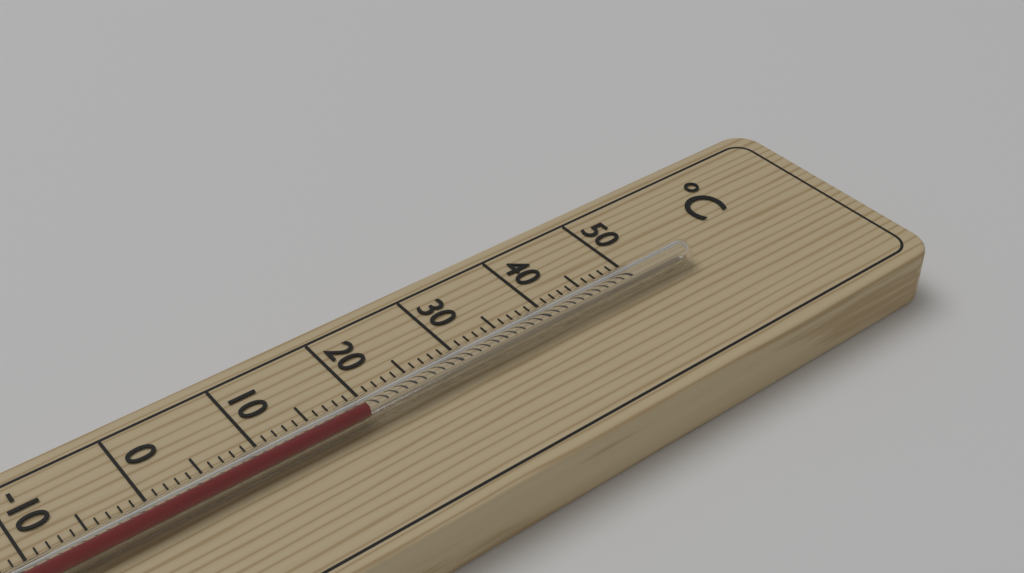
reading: 19 °C
